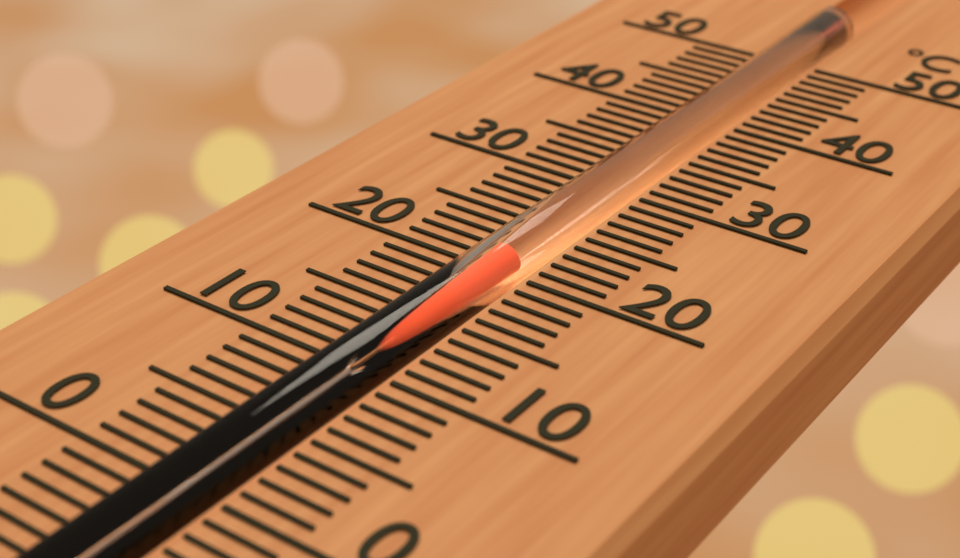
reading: 21 °C
